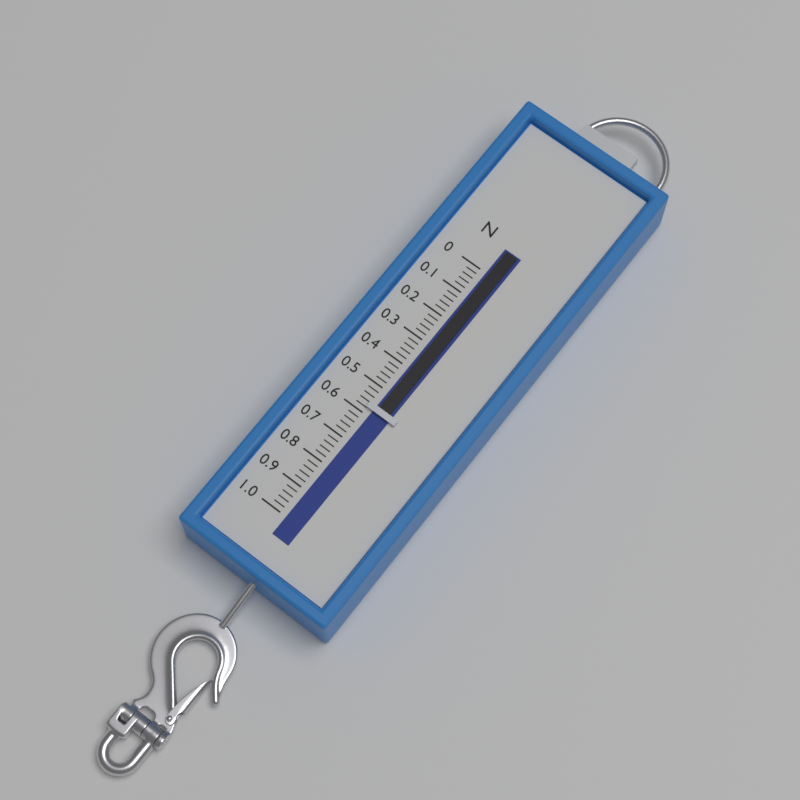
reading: 0.58 N
